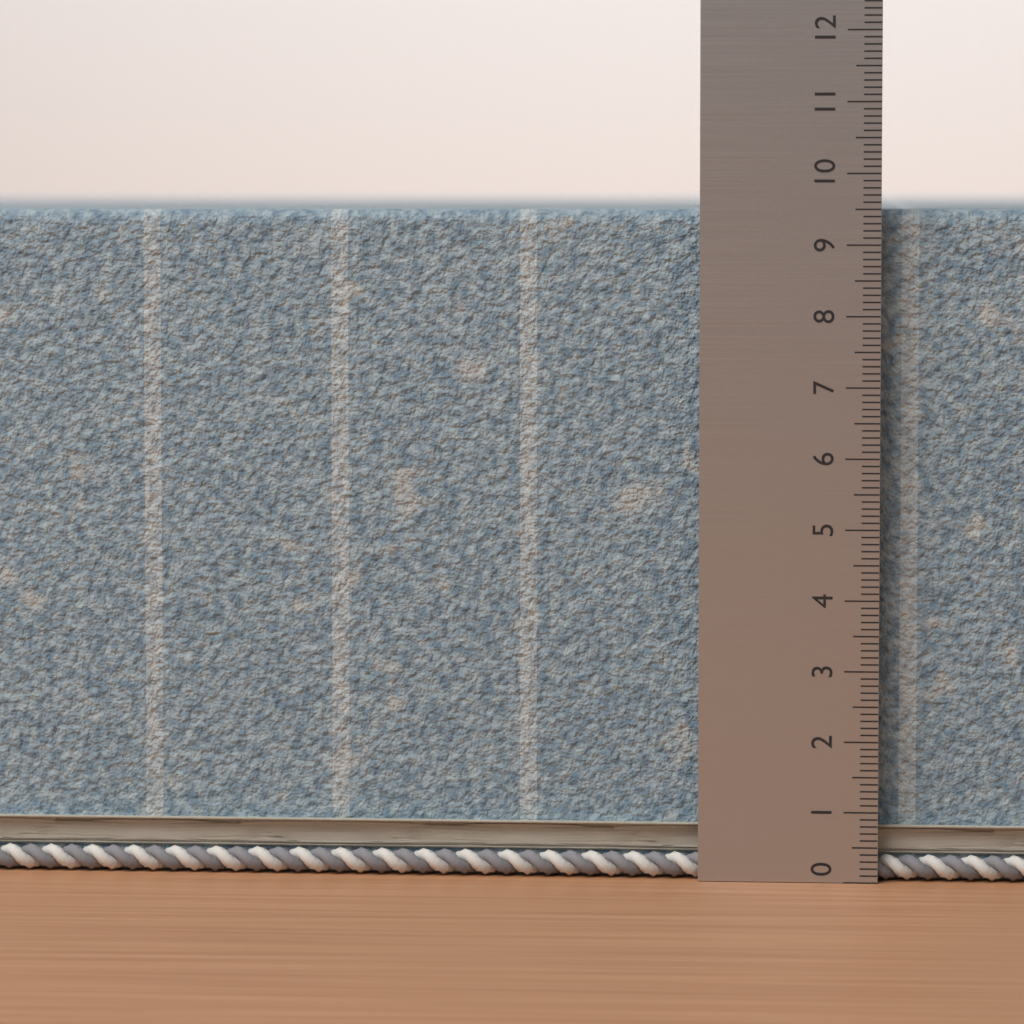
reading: 9.5 (no unit)
